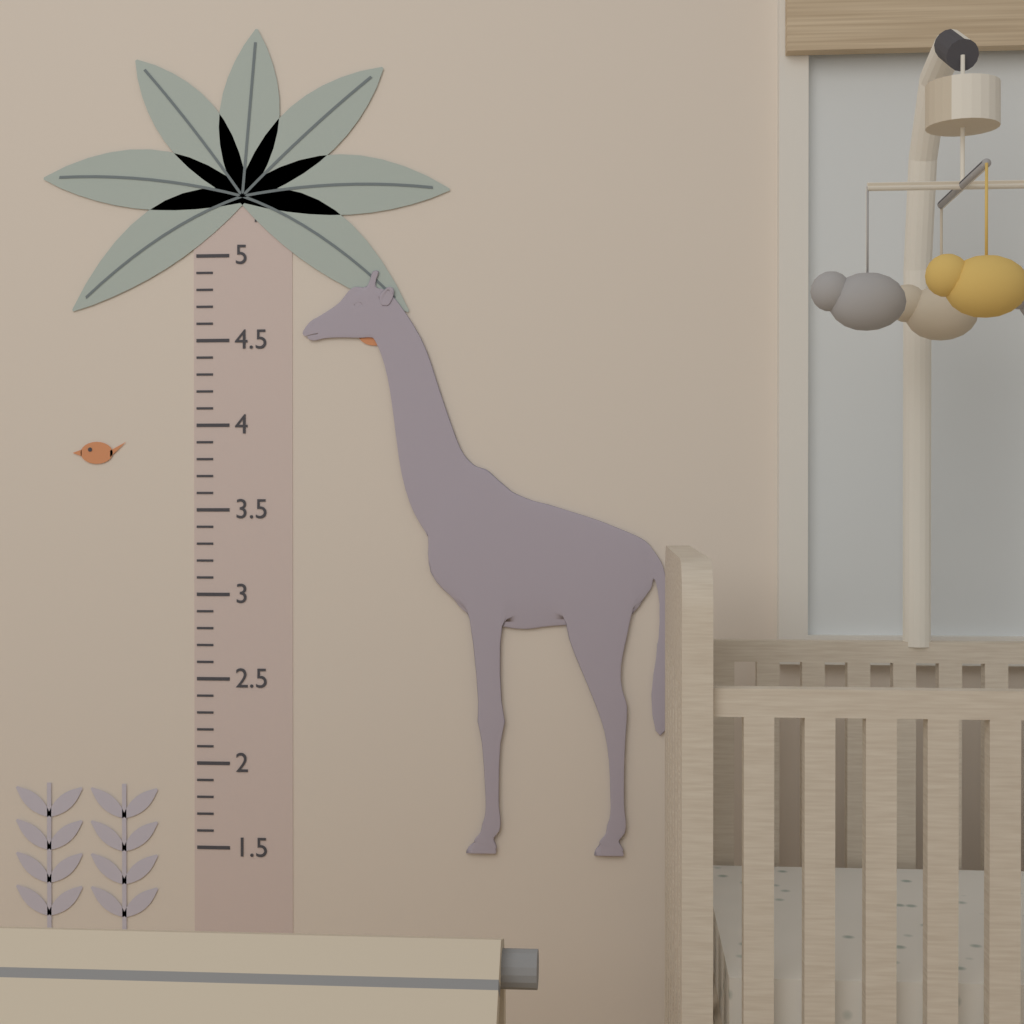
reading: 4.9 ft
